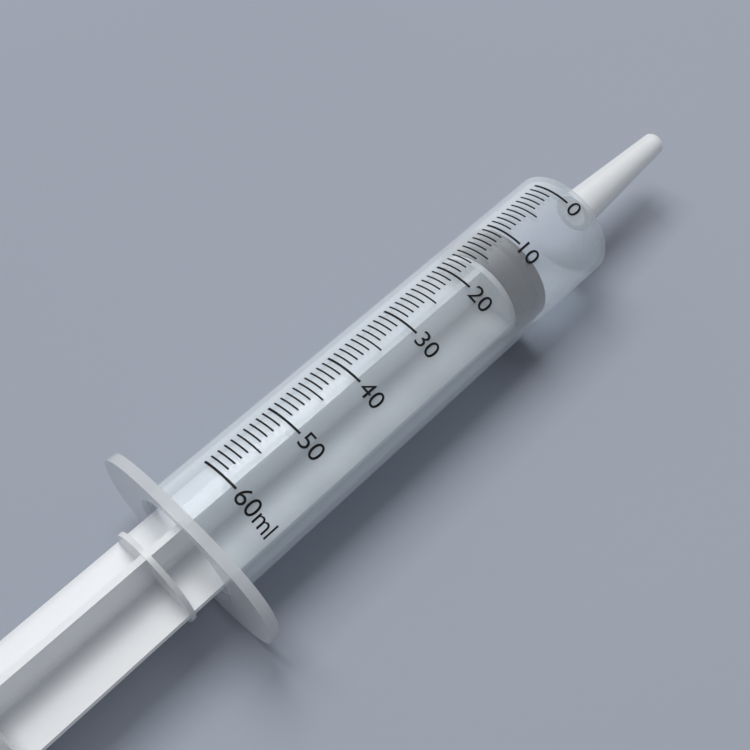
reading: 10 ml
